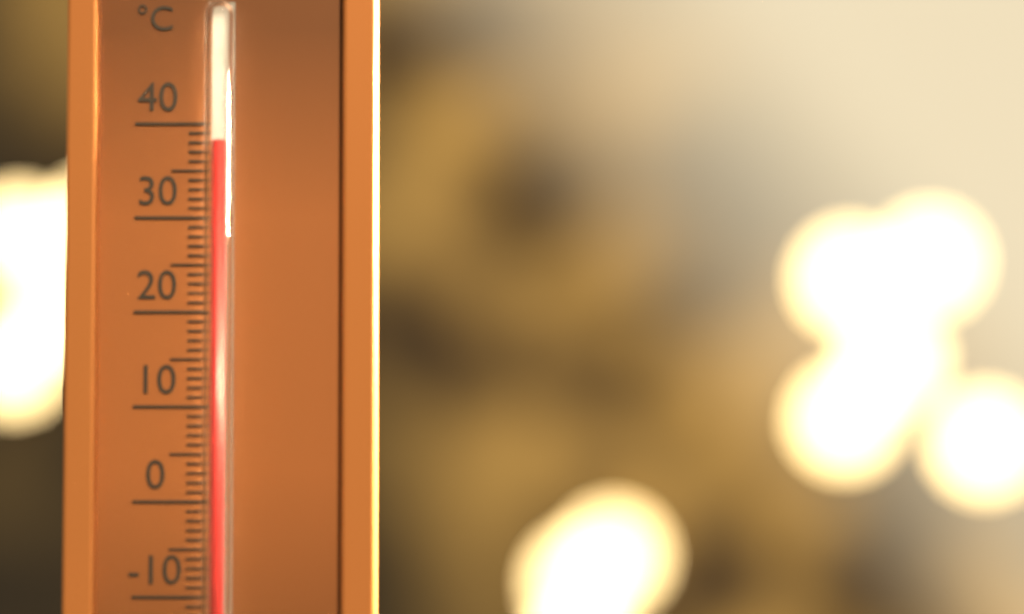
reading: 38 °C
